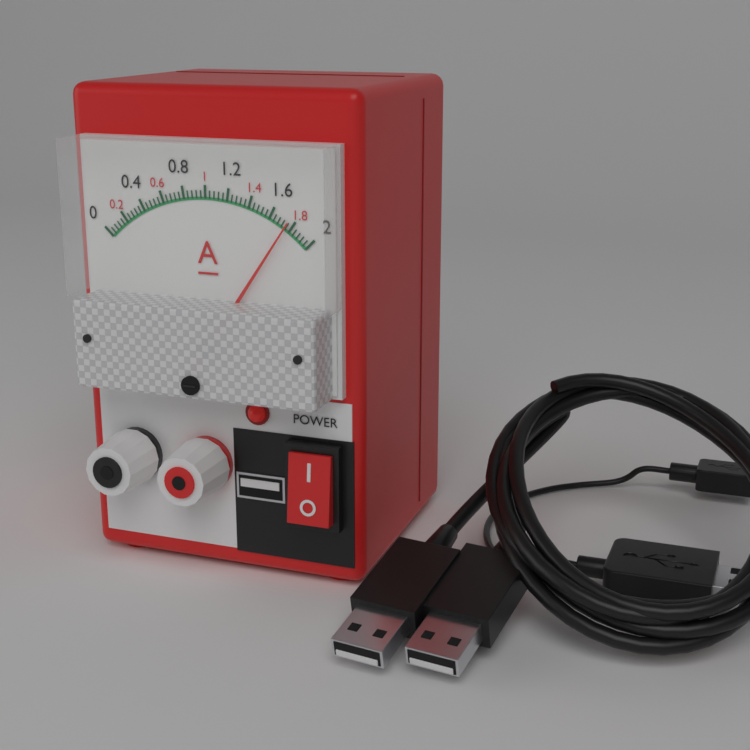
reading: 1.76 A
